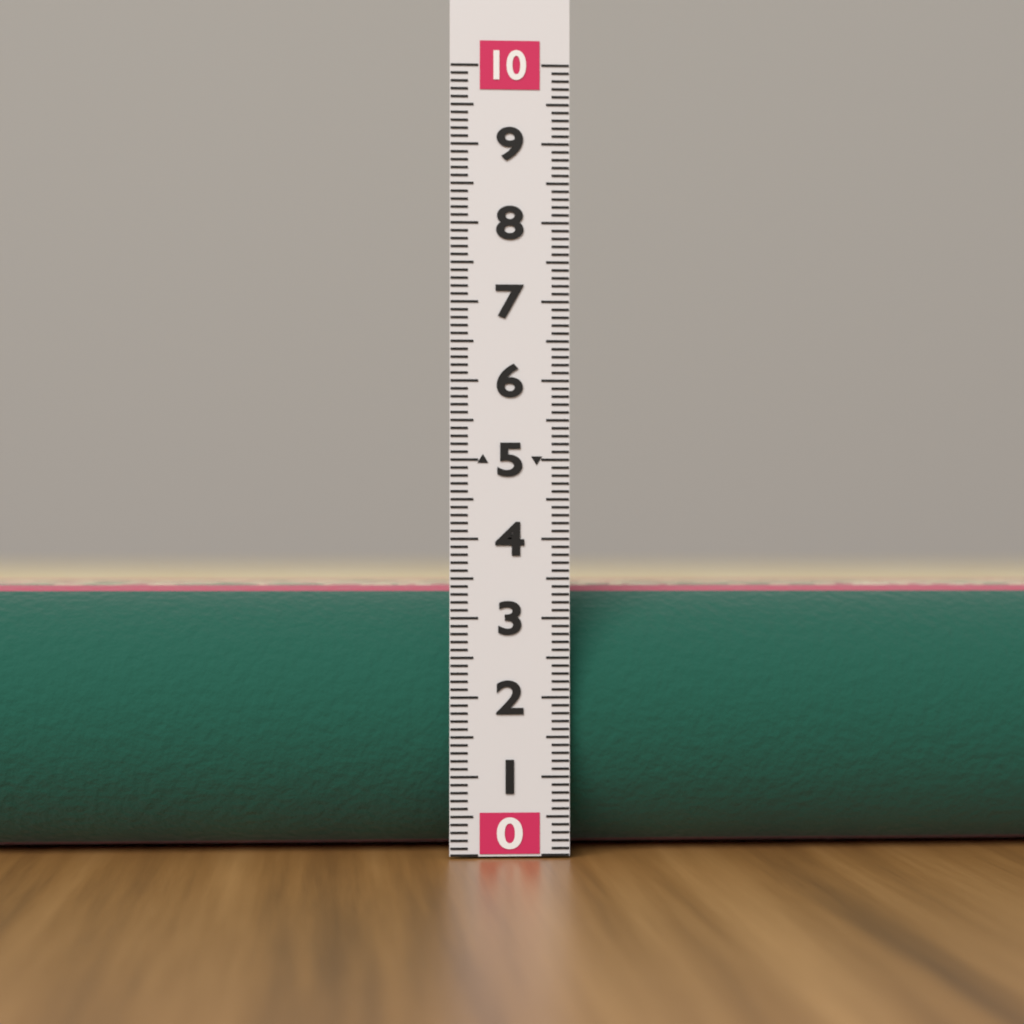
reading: 3.4 (no unit)
